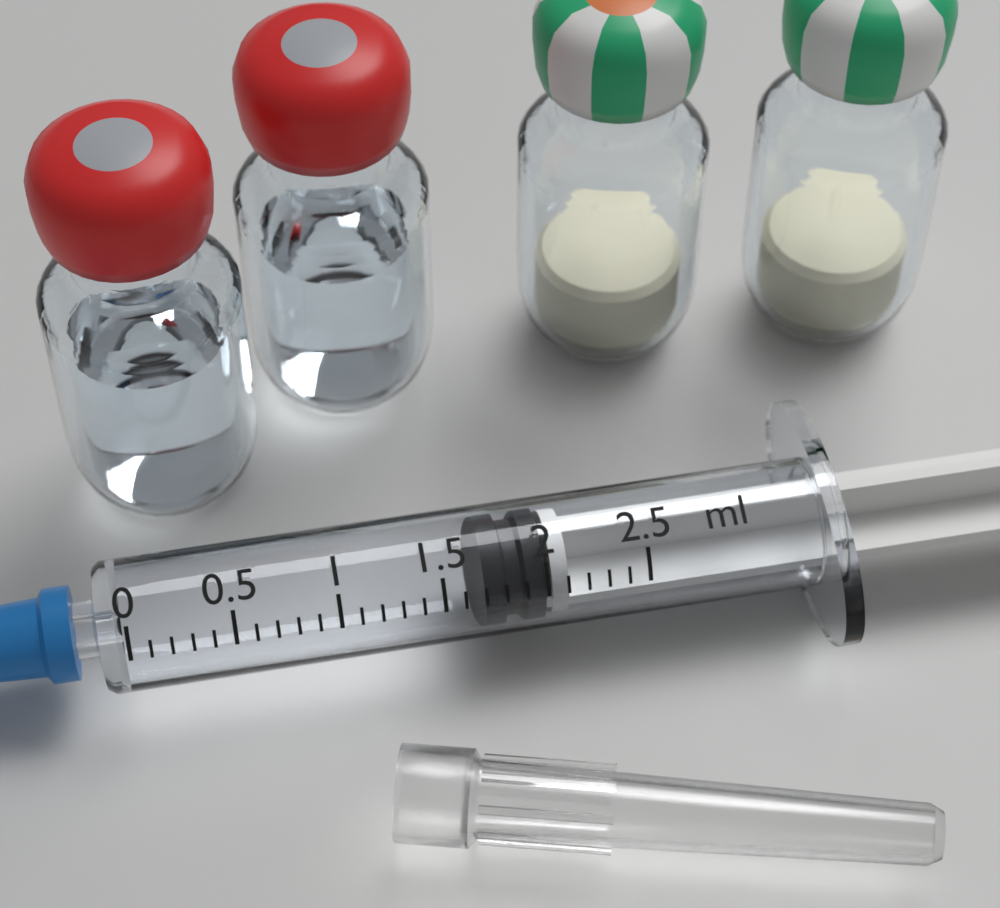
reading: 1.7 ml
